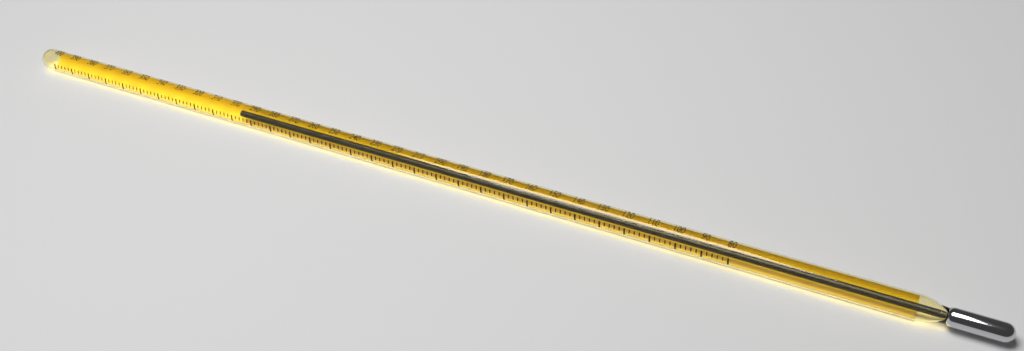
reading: 298 (no unit)
